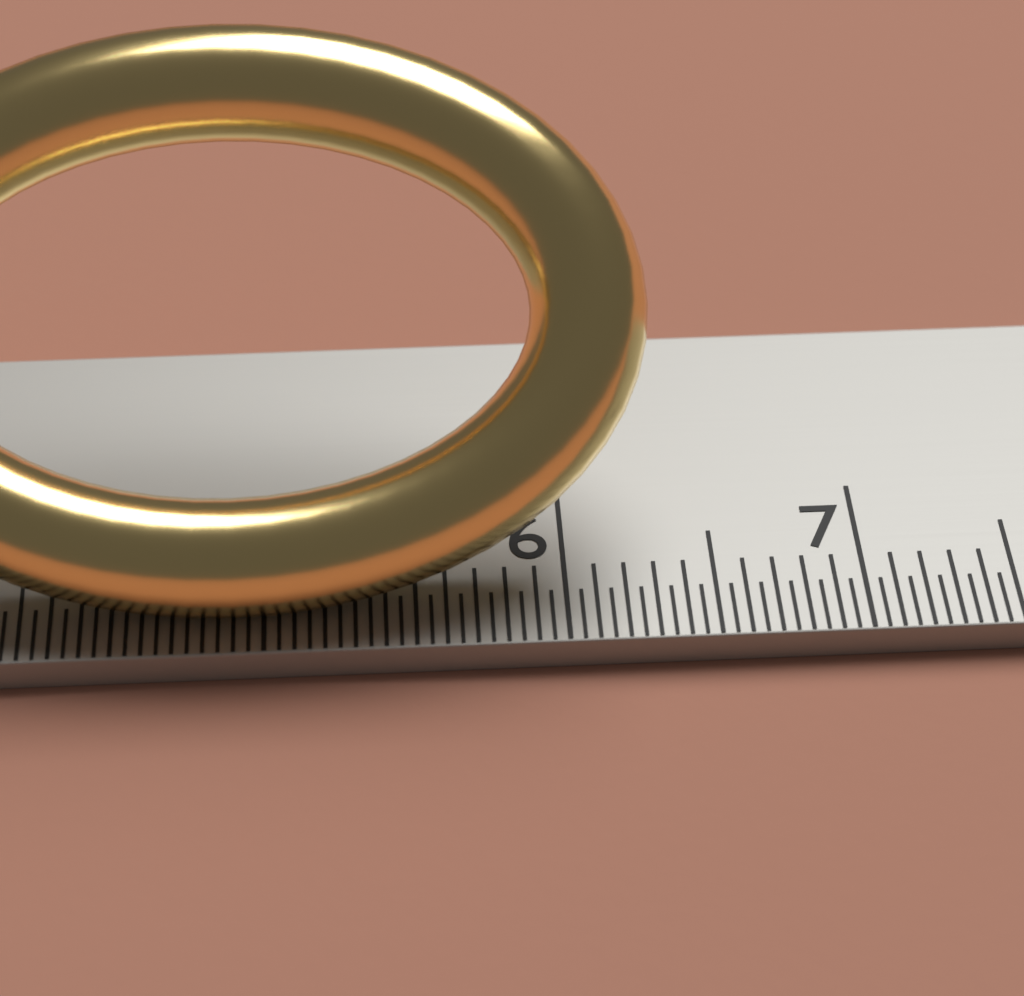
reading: 6.30 cm
